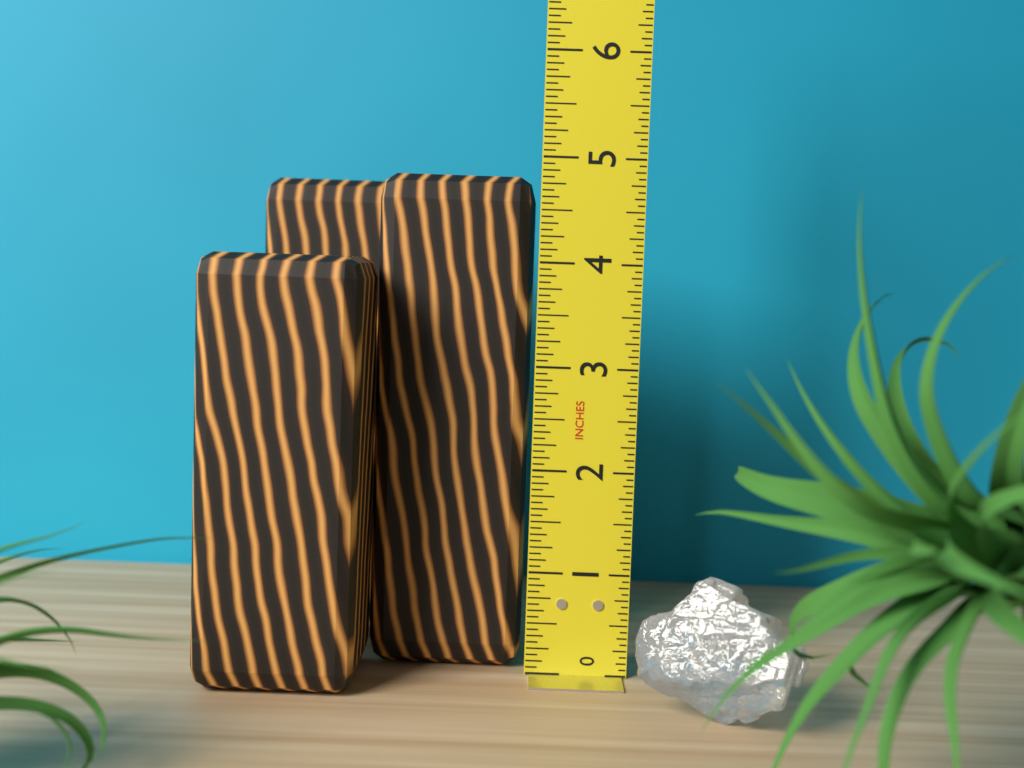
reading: 4.8125 in
